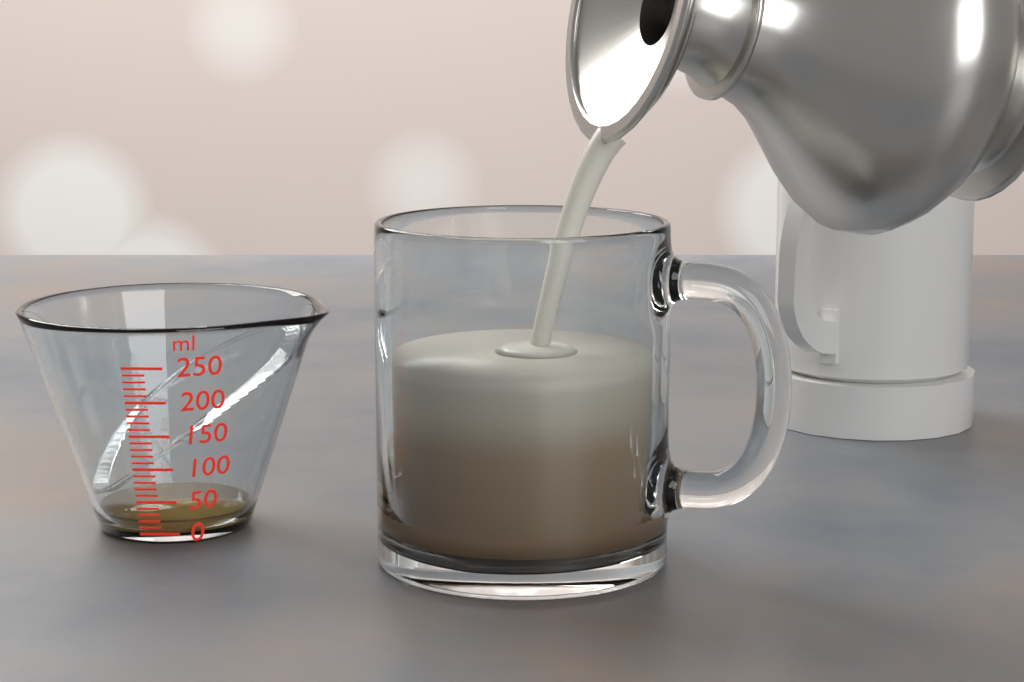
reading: 20 ml
